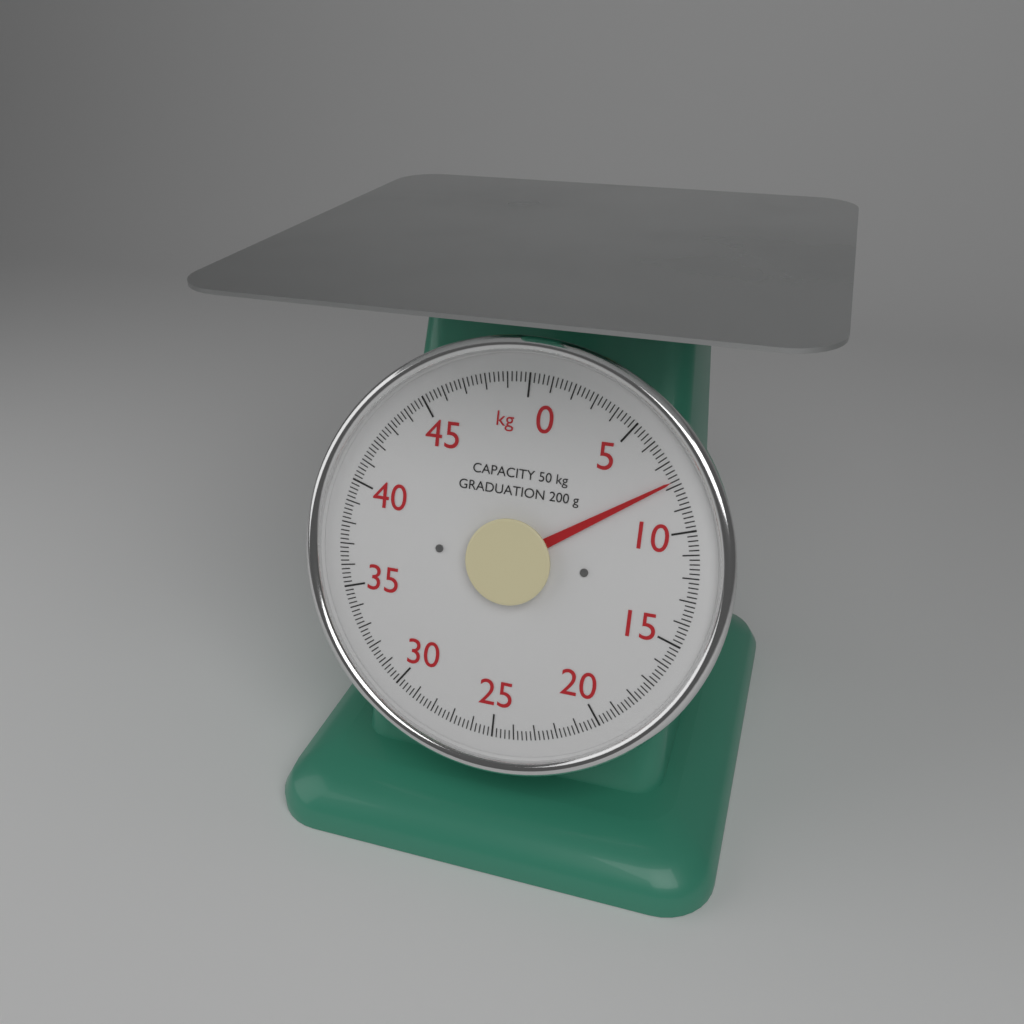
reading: 7.8 kg
